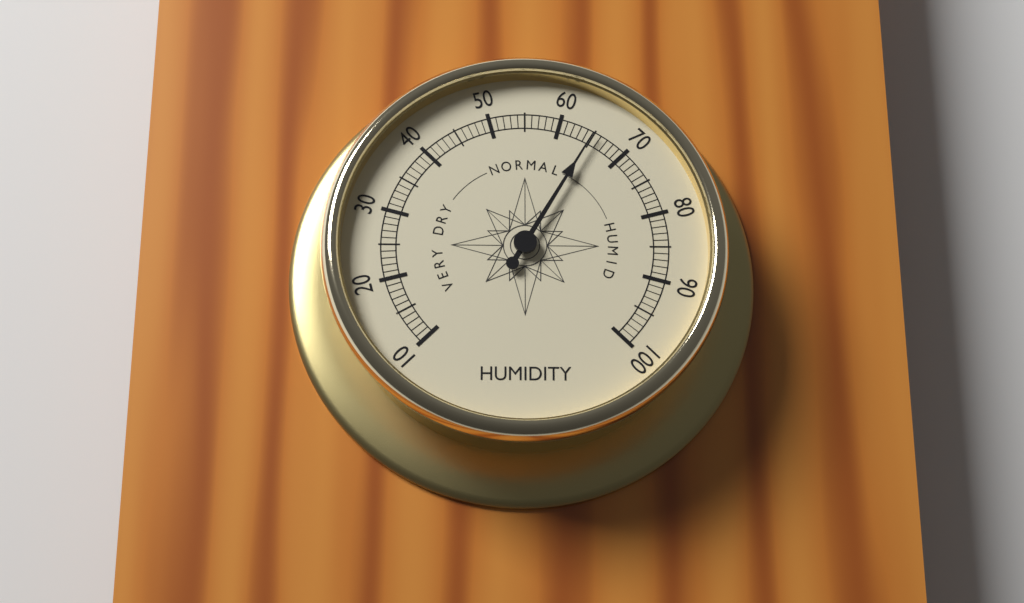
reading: 65 (no unit)
